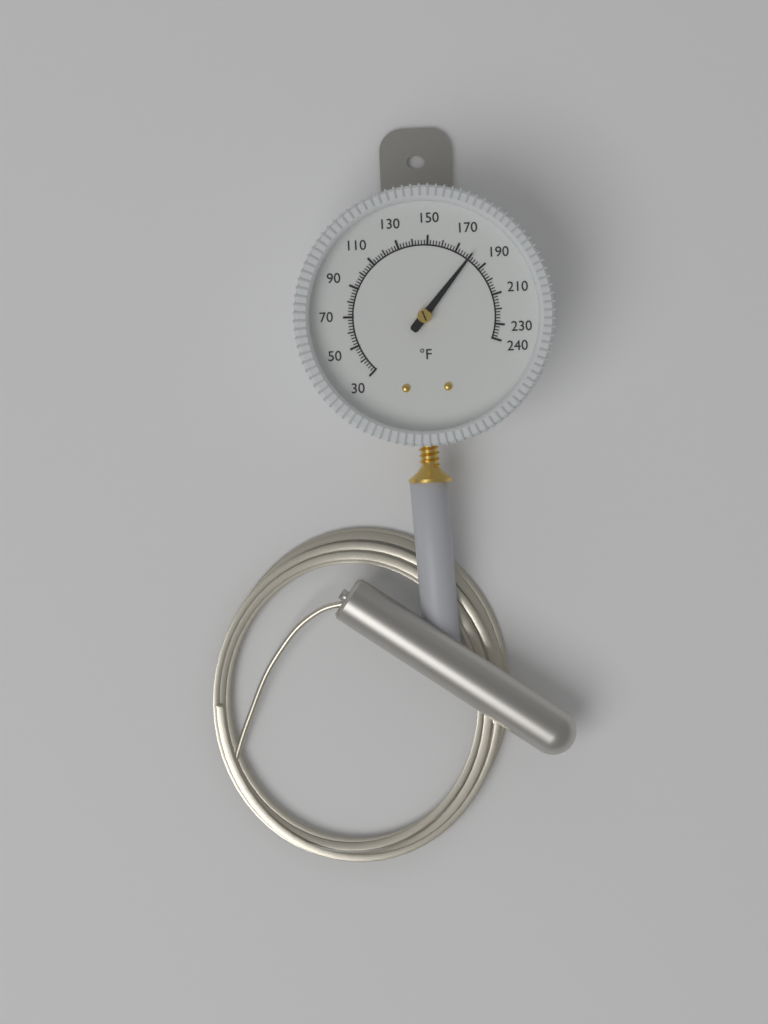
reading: 180 °F
